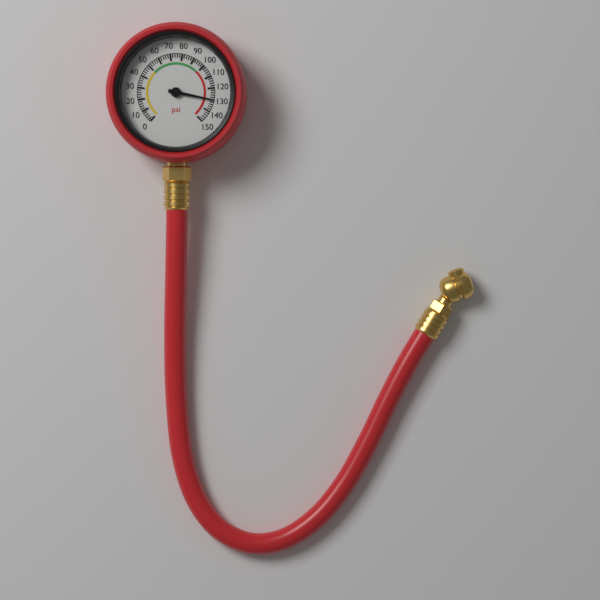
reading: 130 psi
